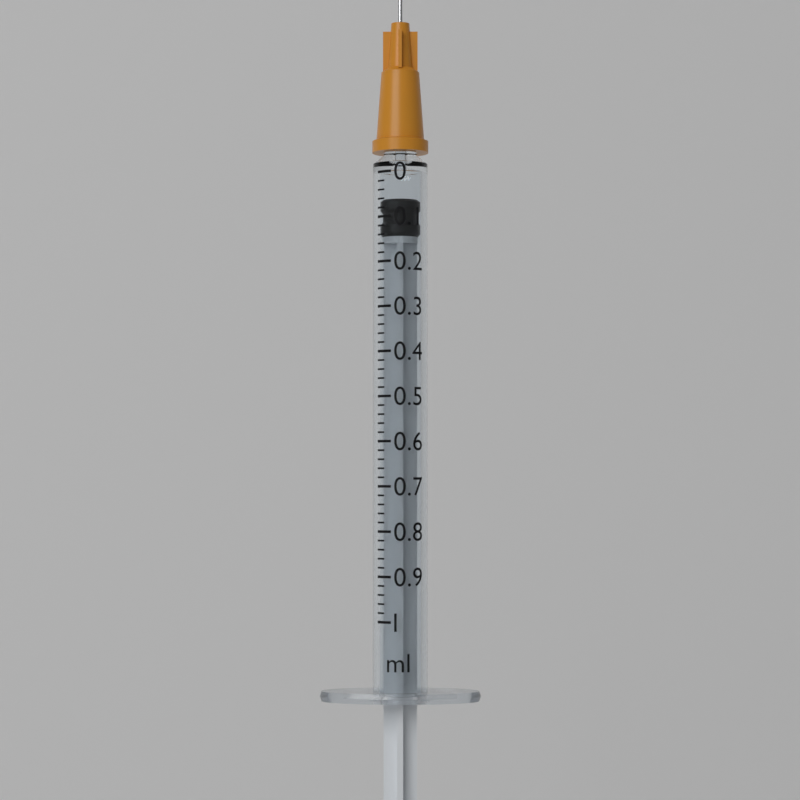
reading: 0.06 ml
